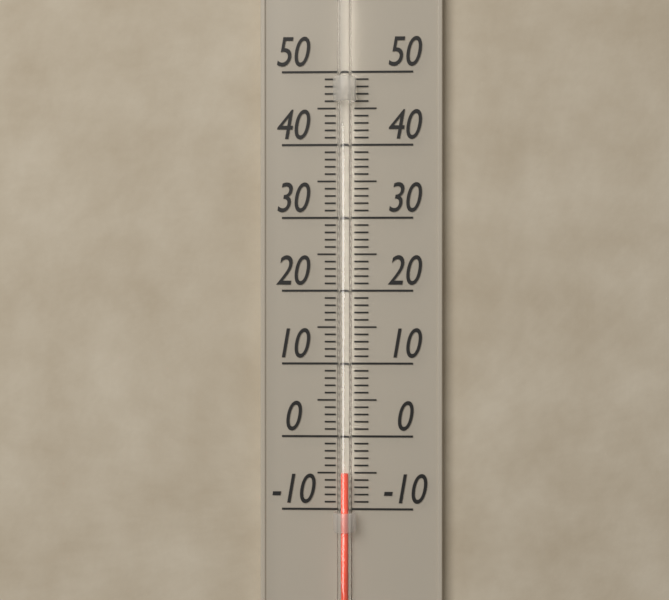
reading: -5 (no unit)
